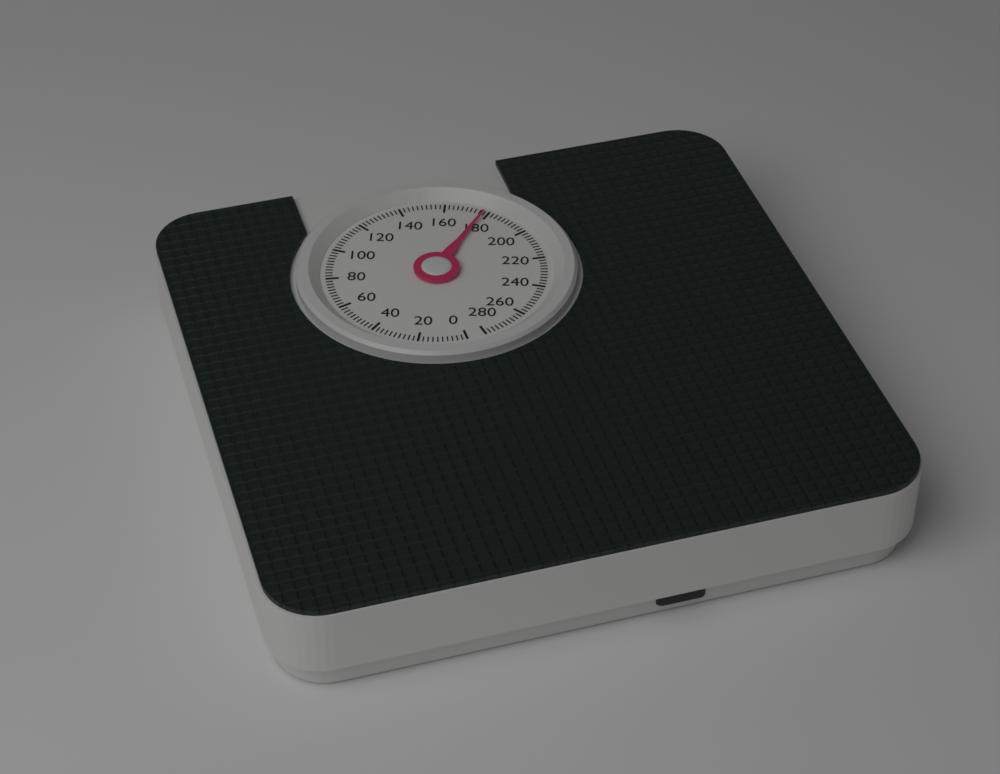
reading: 178 (no unit)
